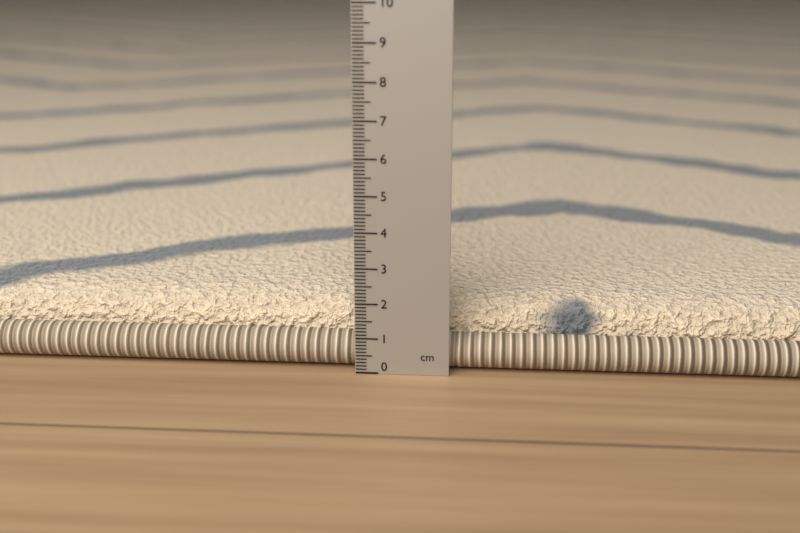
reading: 1.8 cm
